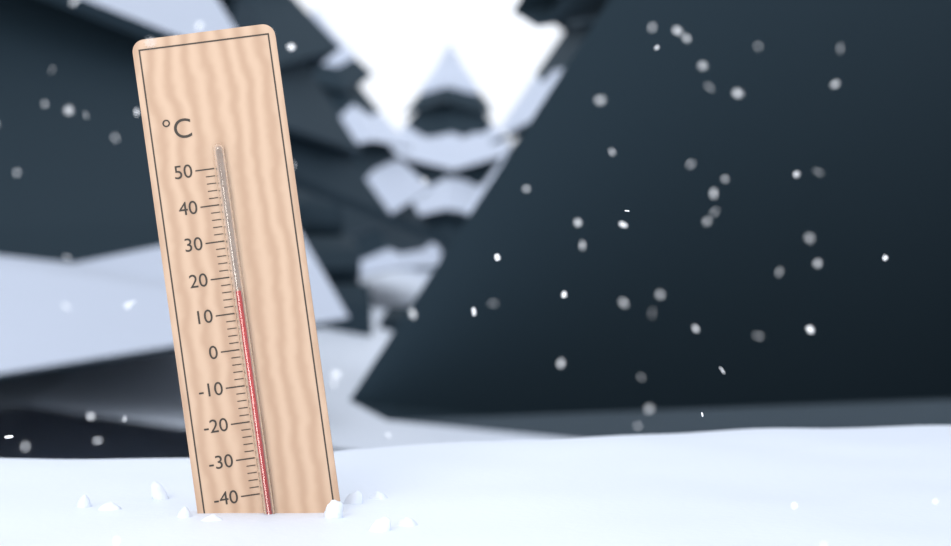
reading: 16 °C
